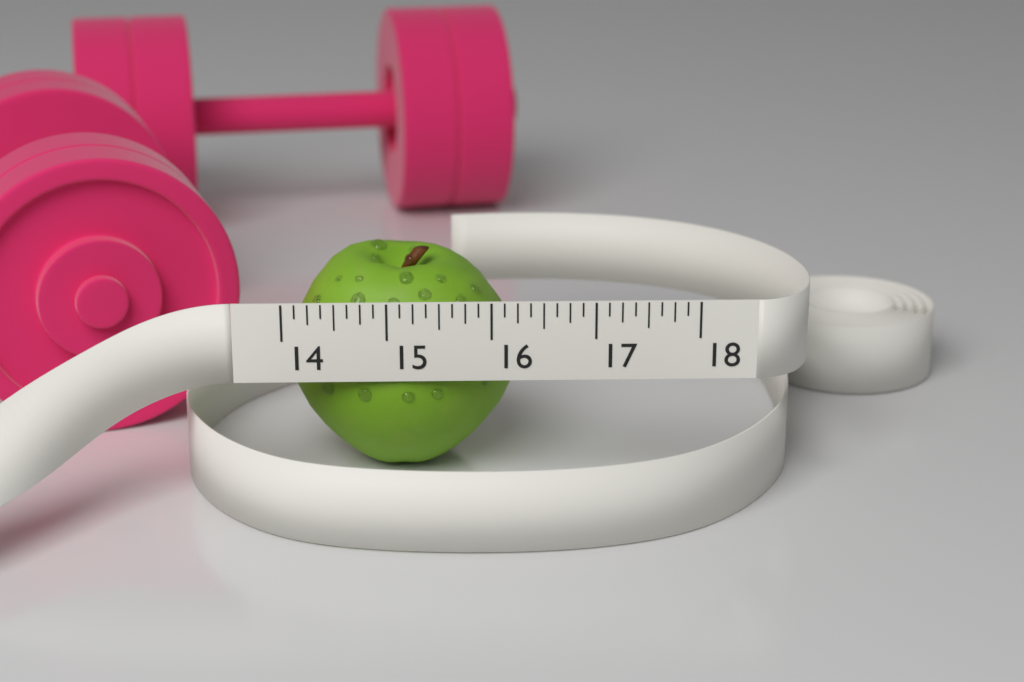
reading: 16.250 (no unit)
